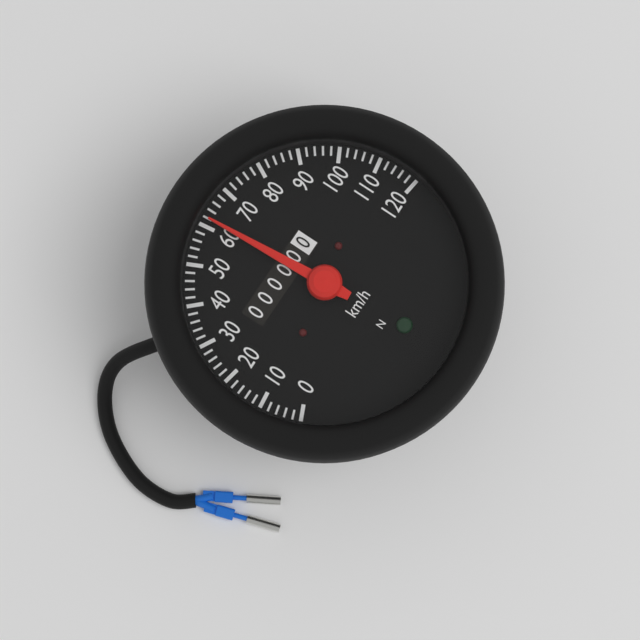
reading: 62 km/h
